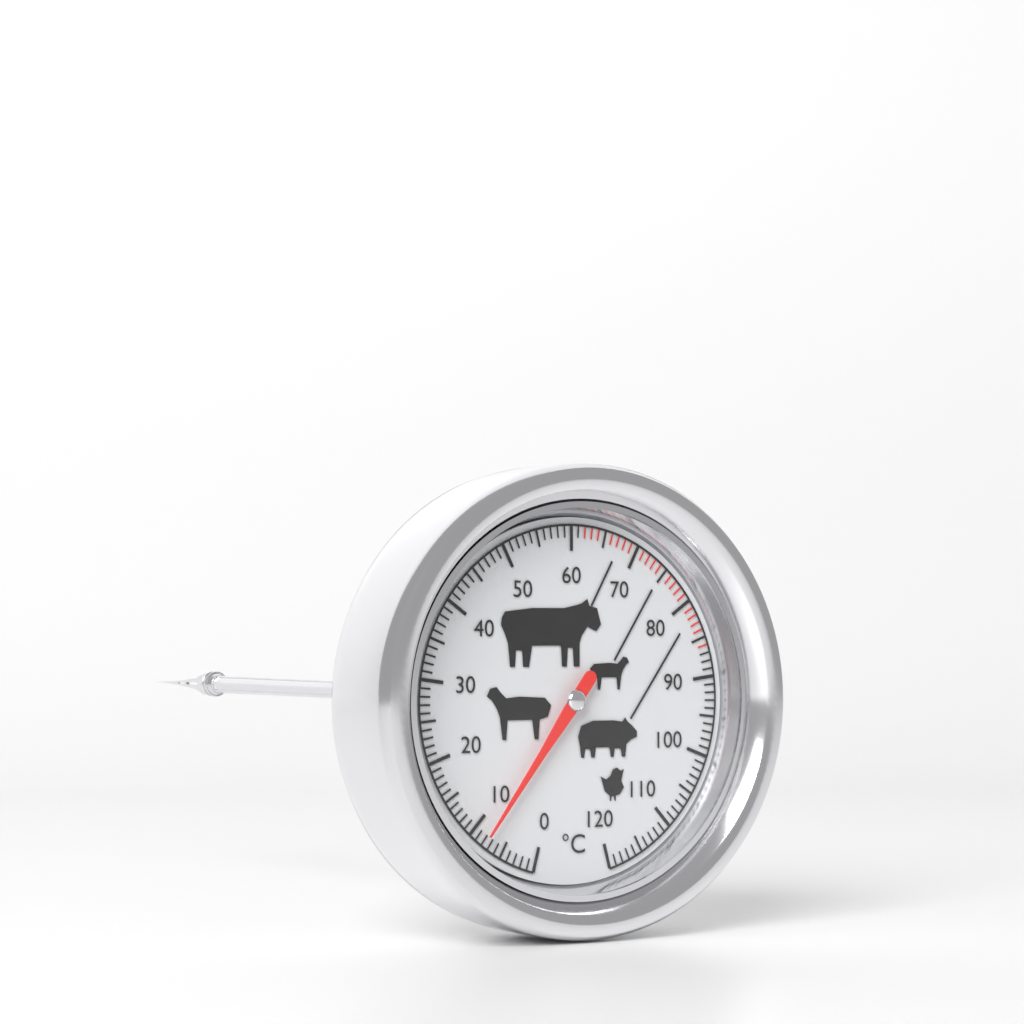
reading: 8 °C
